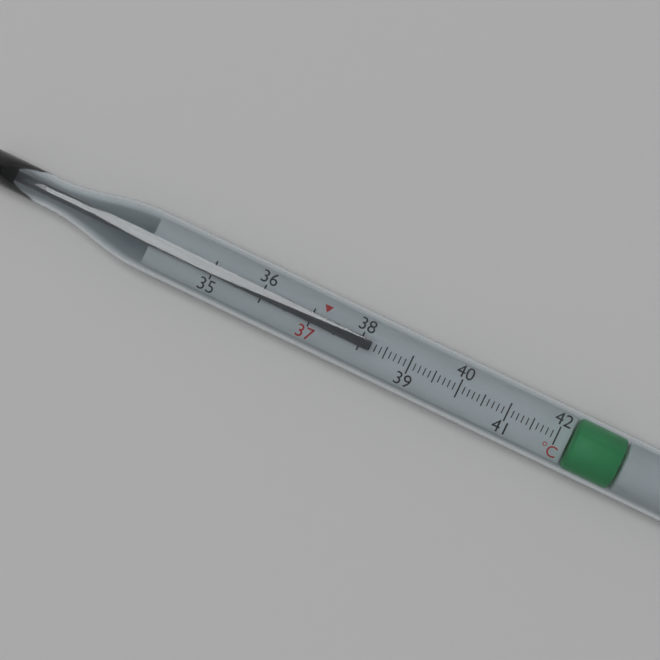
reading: 38.2 °C
